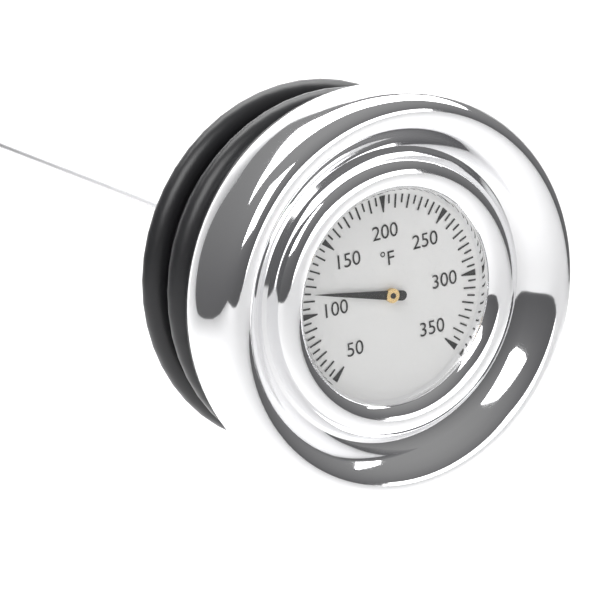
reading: 115 °F
